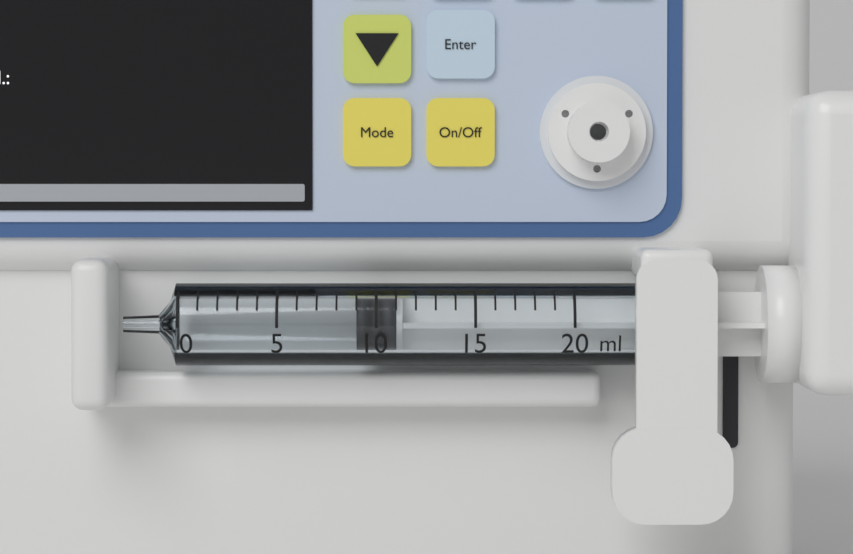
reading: 9 ml
